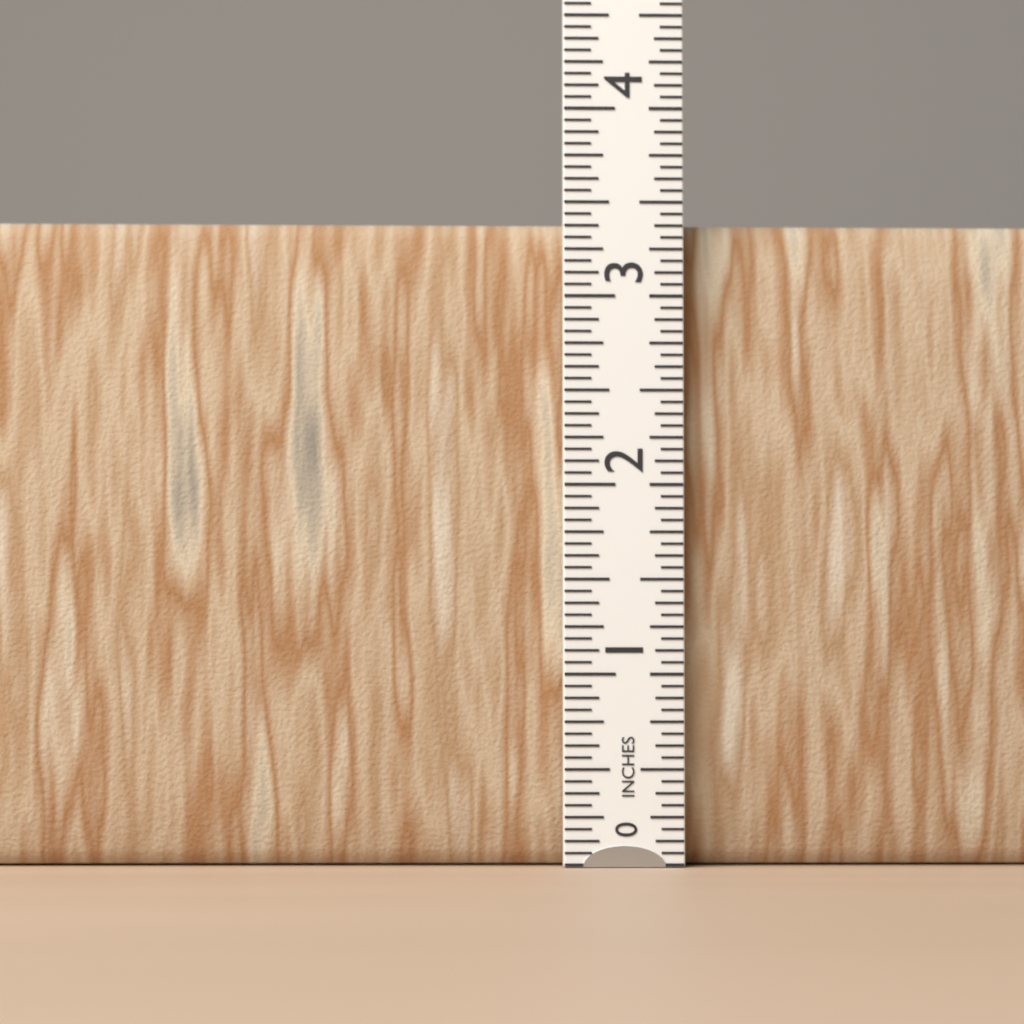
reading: 3.4375 in
